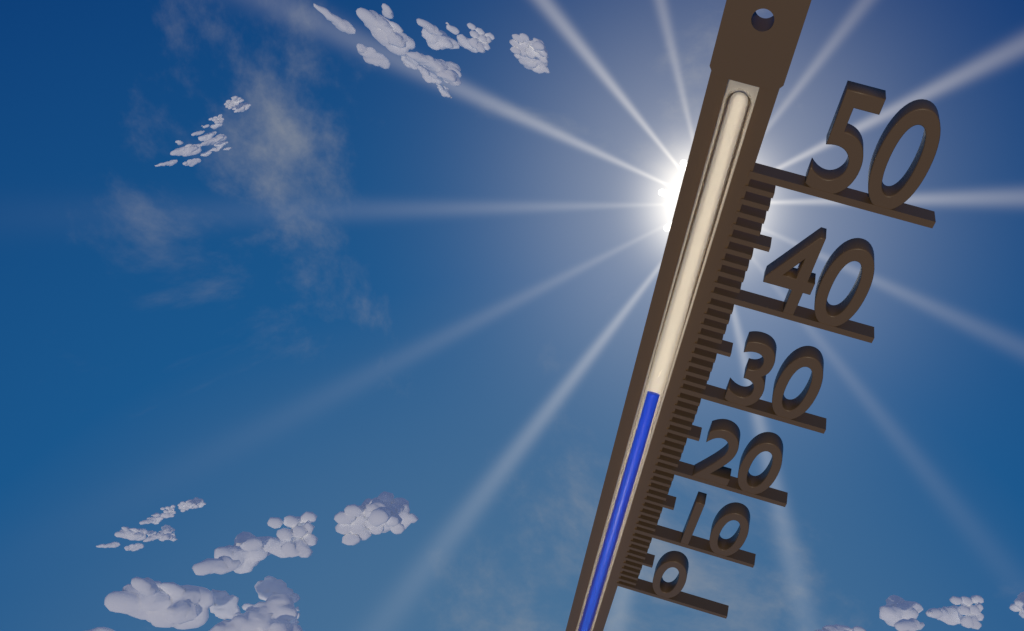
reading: 29 (no unit)
